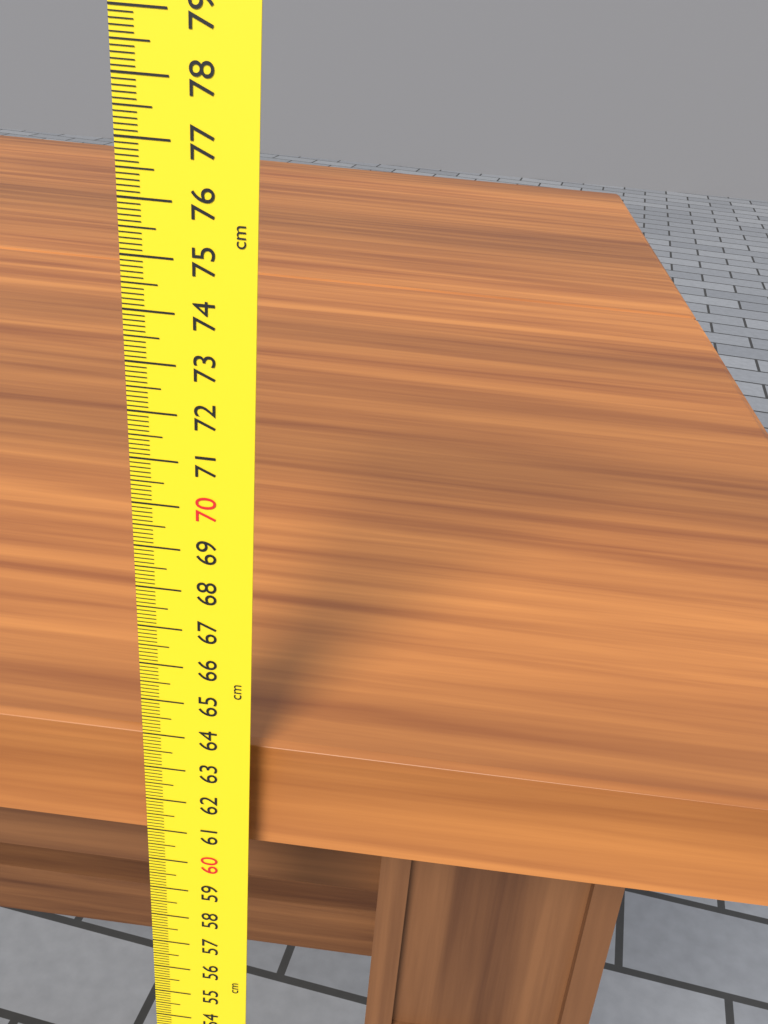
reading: 63.6 cm
